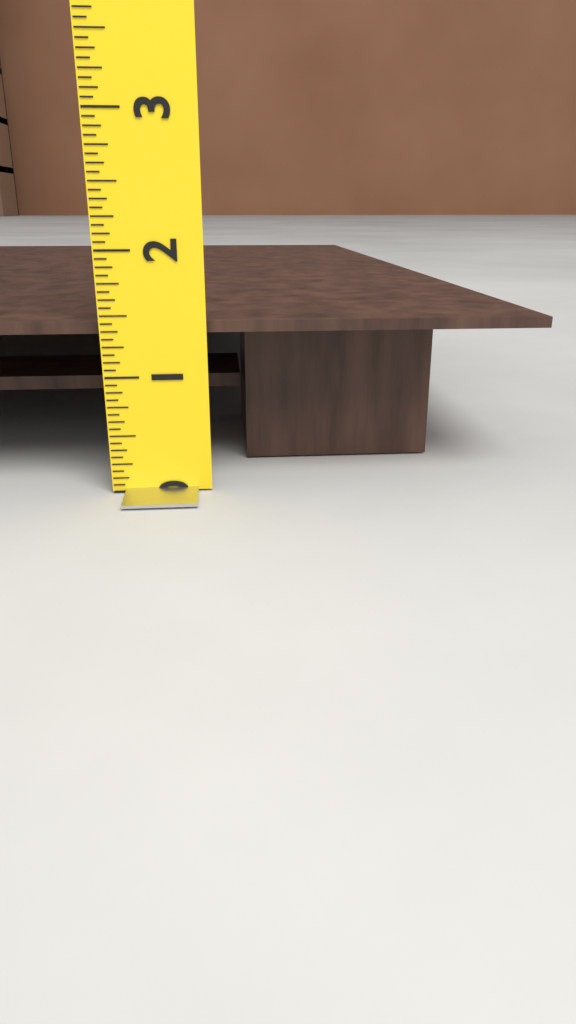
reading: 1.4375 (no unit)
